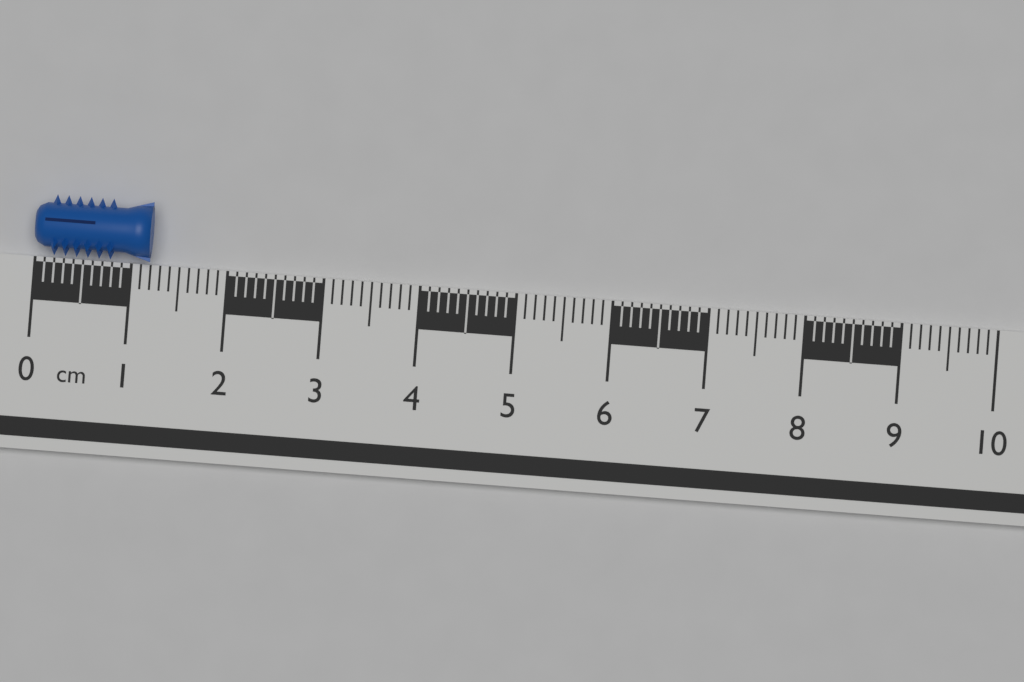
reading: 1.2 cm
